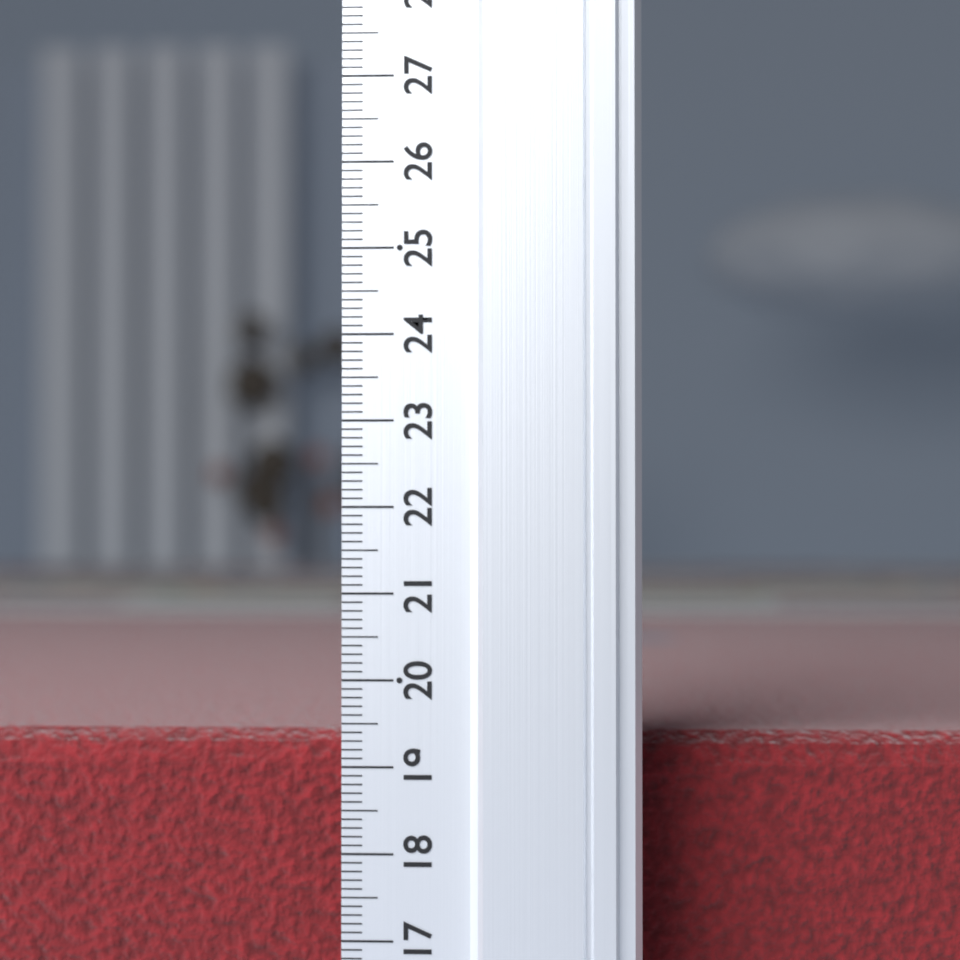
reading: 19.3 (no unit)
